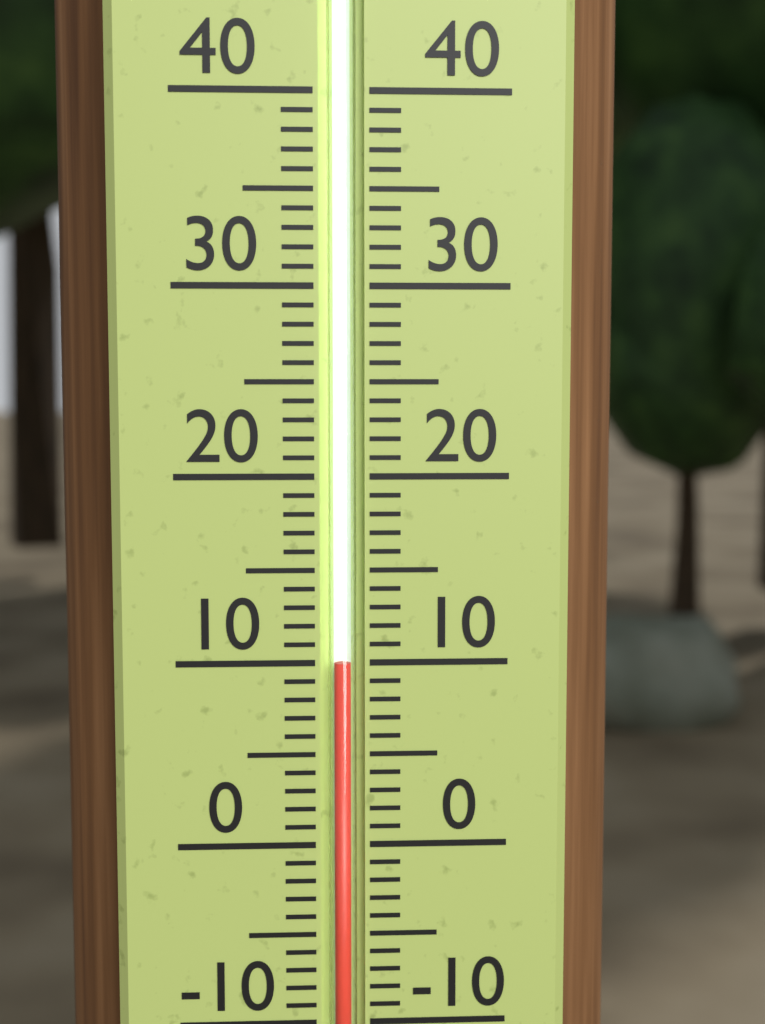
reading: 10 (no unit)
